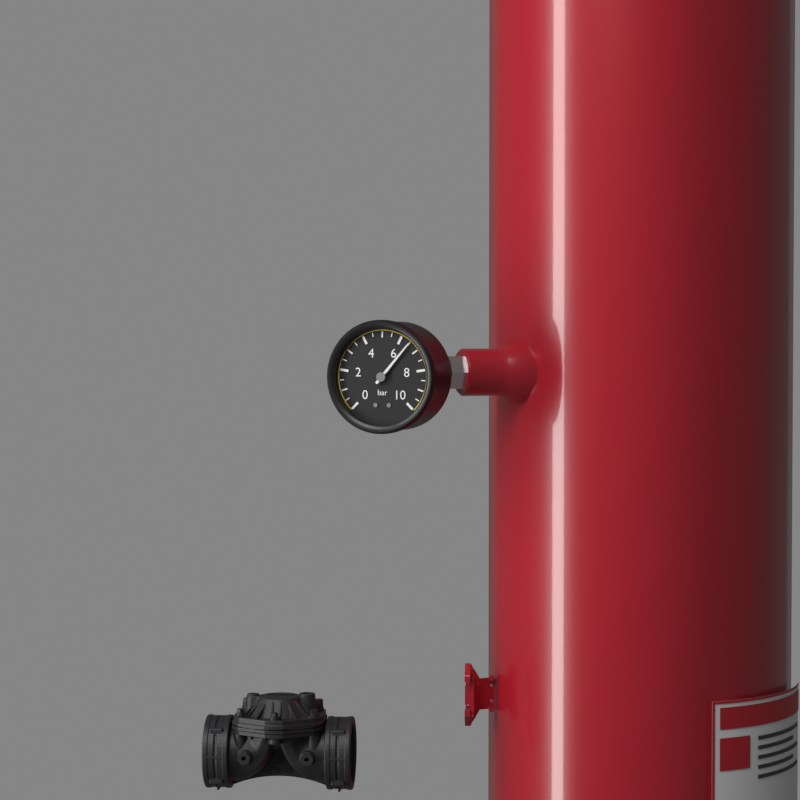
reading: 6.5 bar
